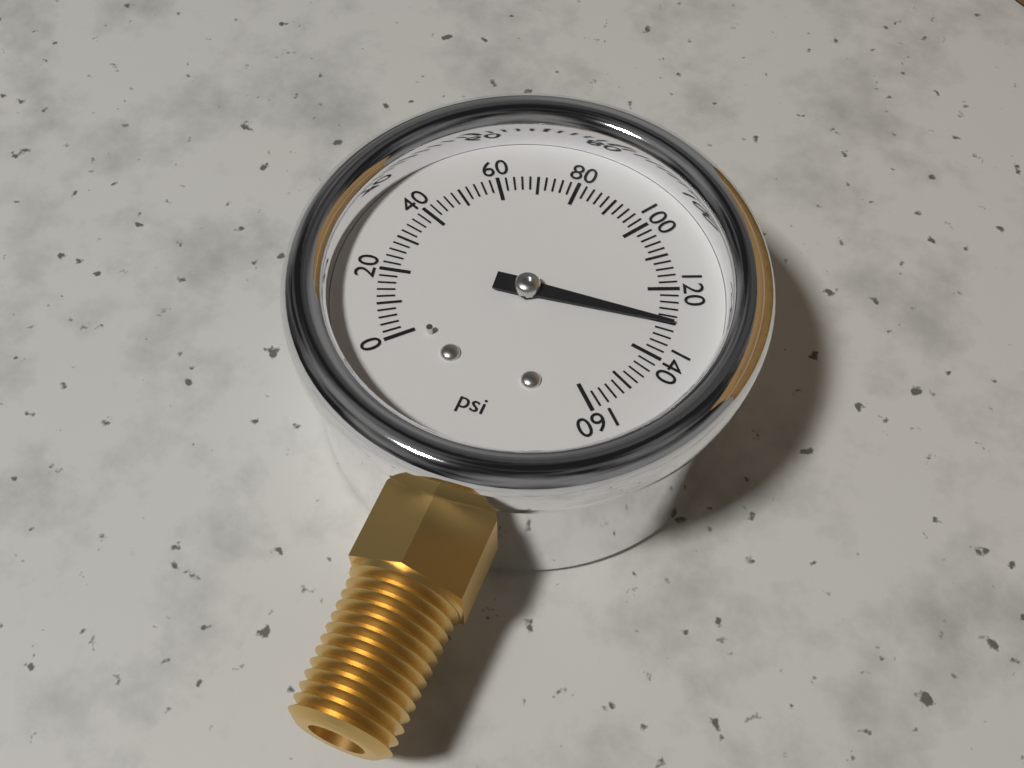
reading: 130 psi
